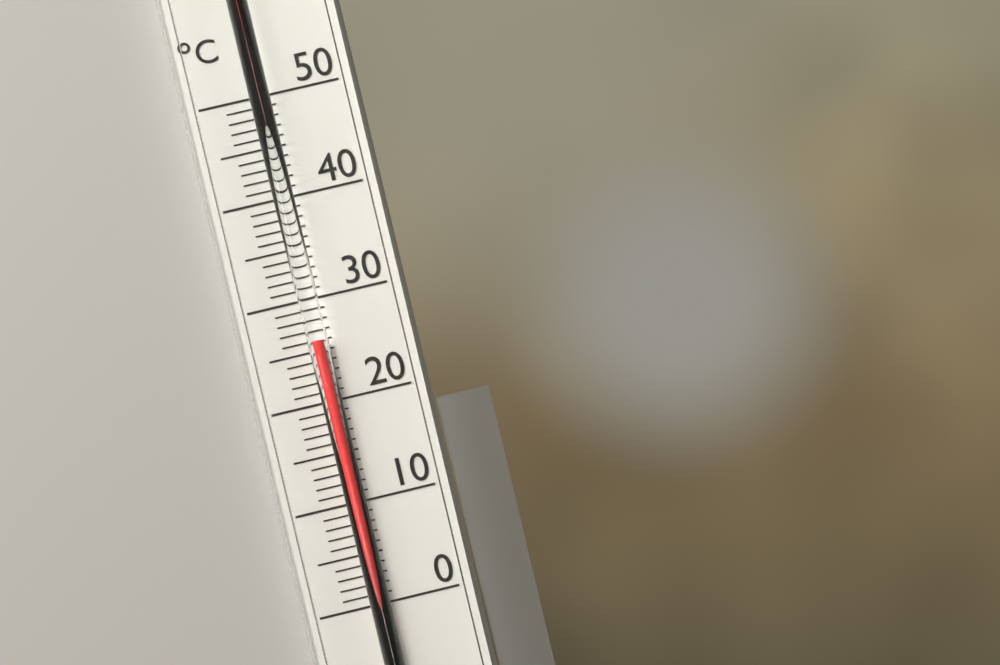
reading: 26 °C
